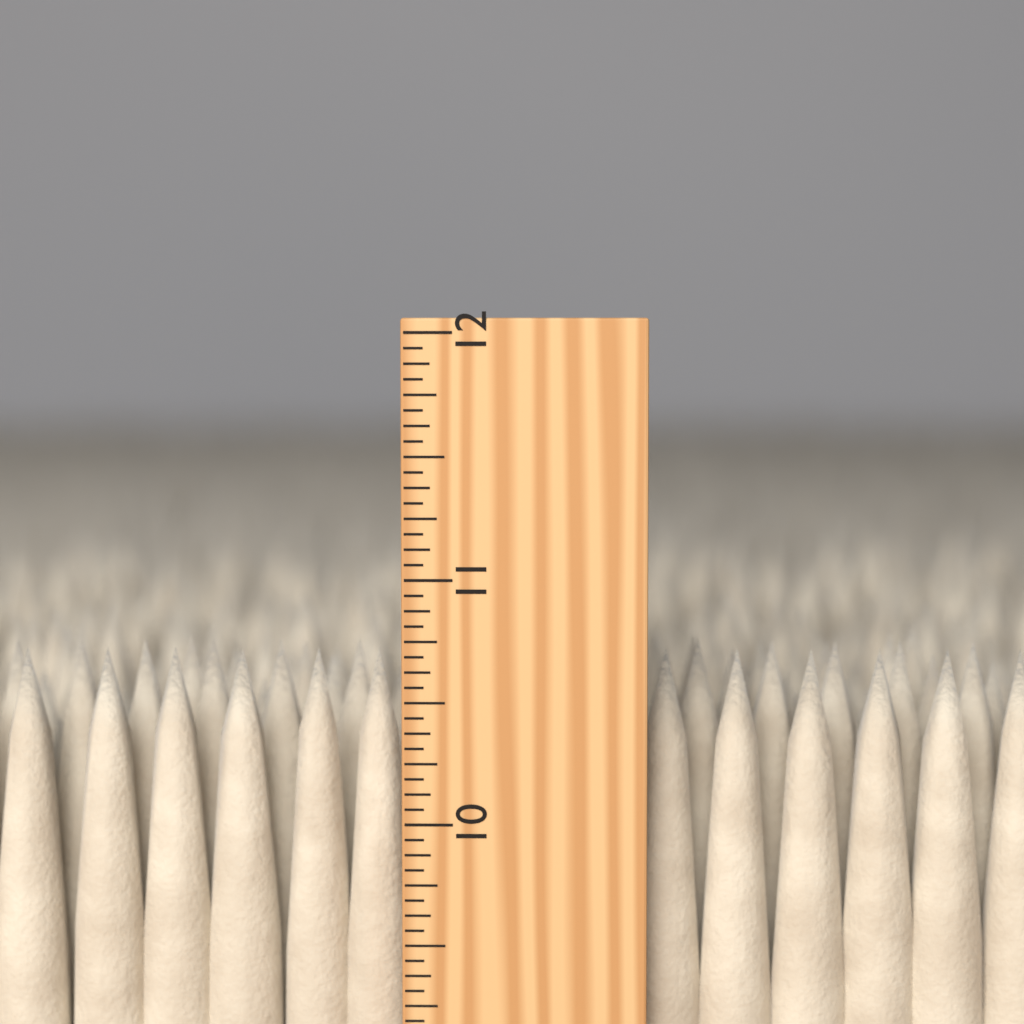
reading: 10.6875 inch
